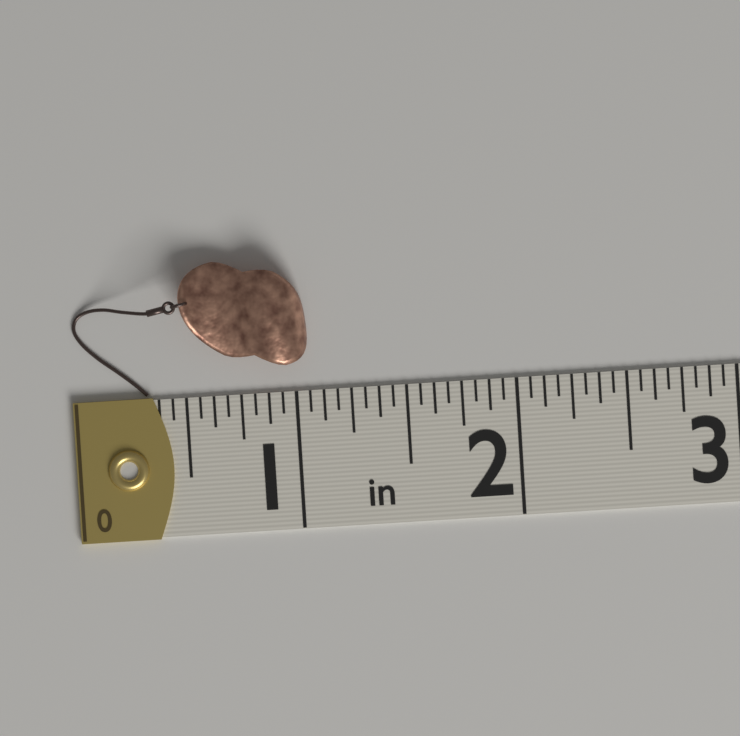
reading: 1.0625 in
